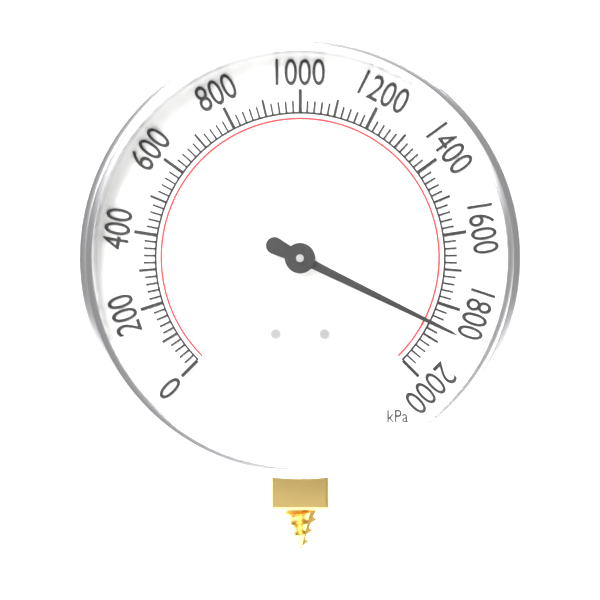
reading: 1860 kPa
